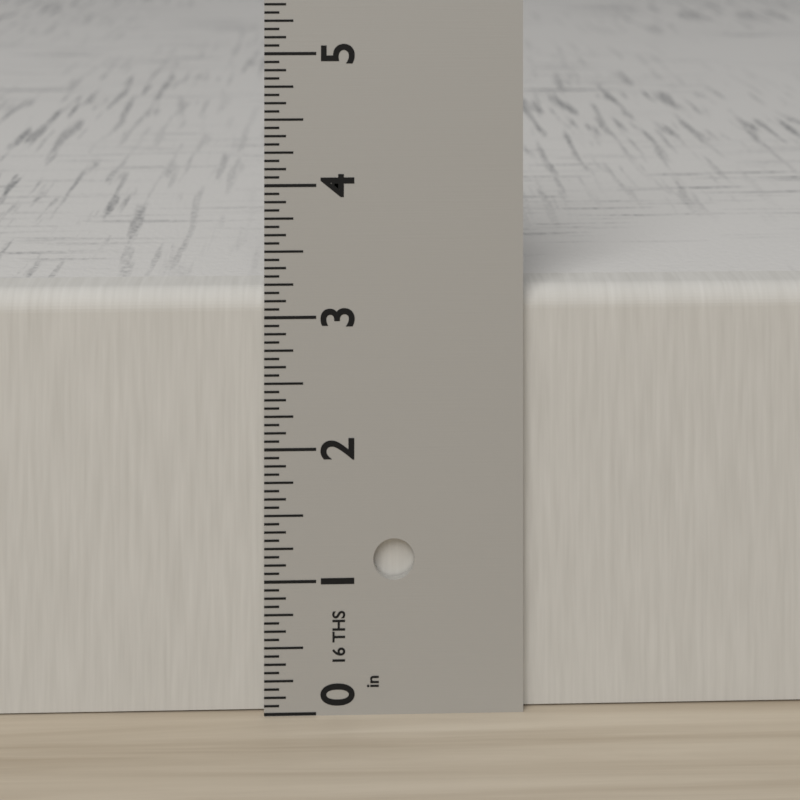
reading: 3.1875 in
